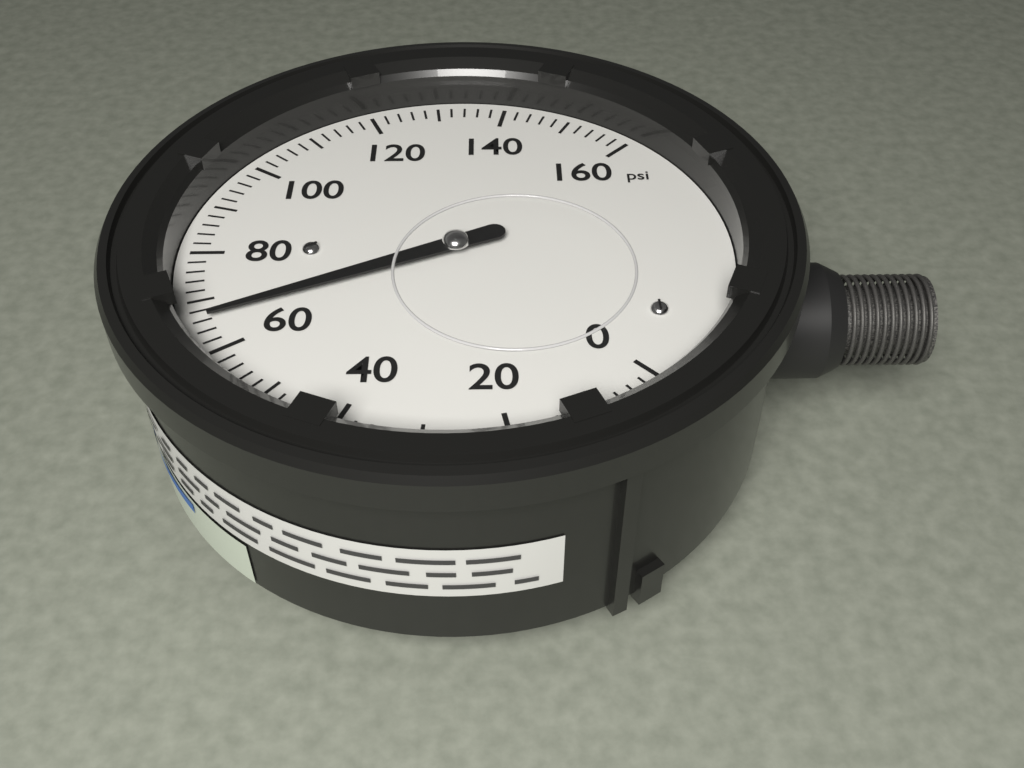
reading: 66 psi
